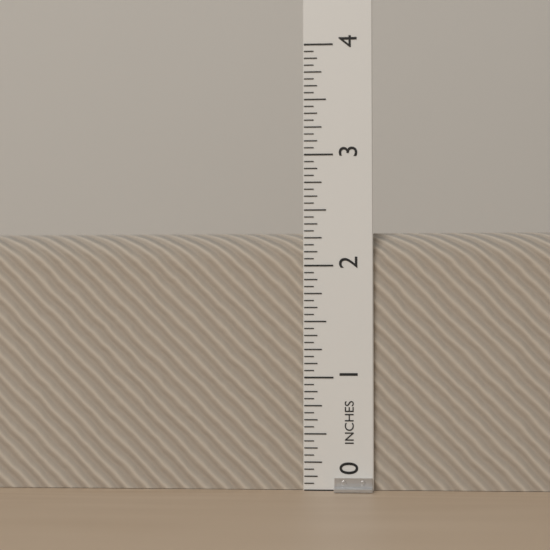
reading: 2.3125 in
